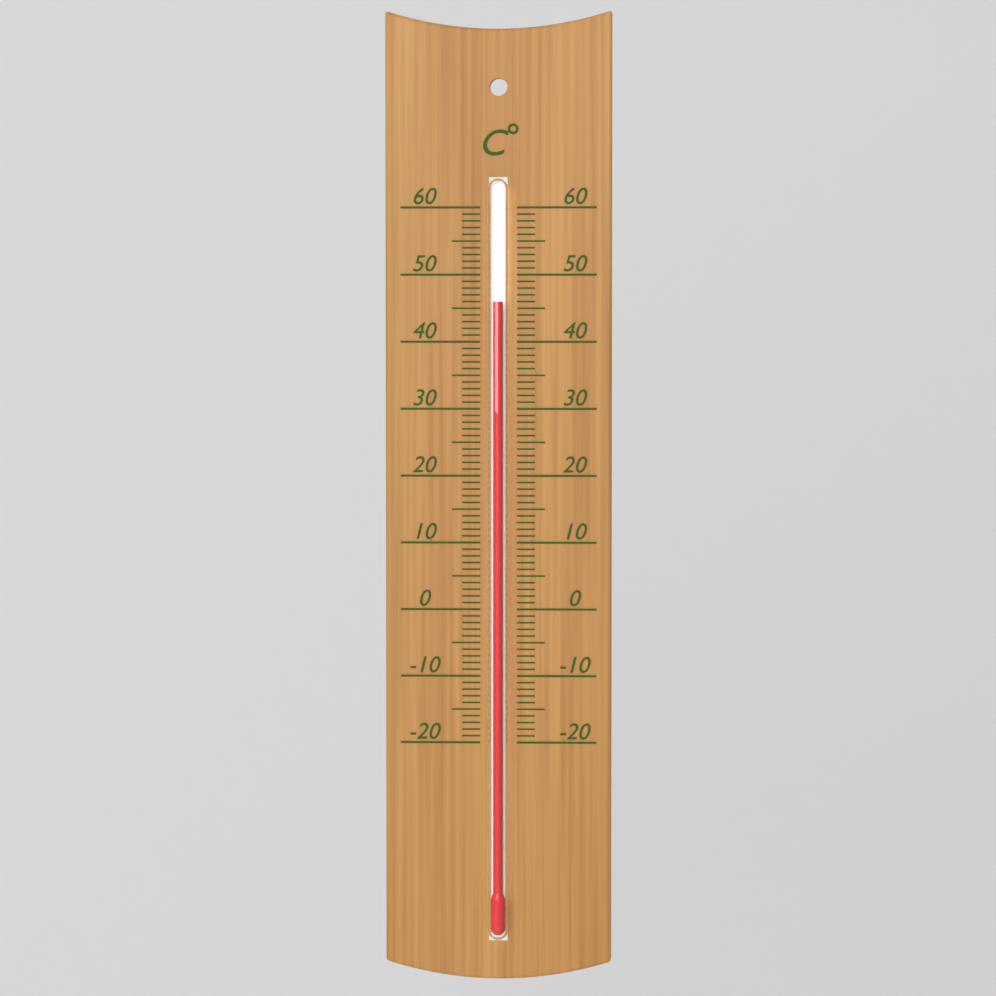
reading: 46 °C
